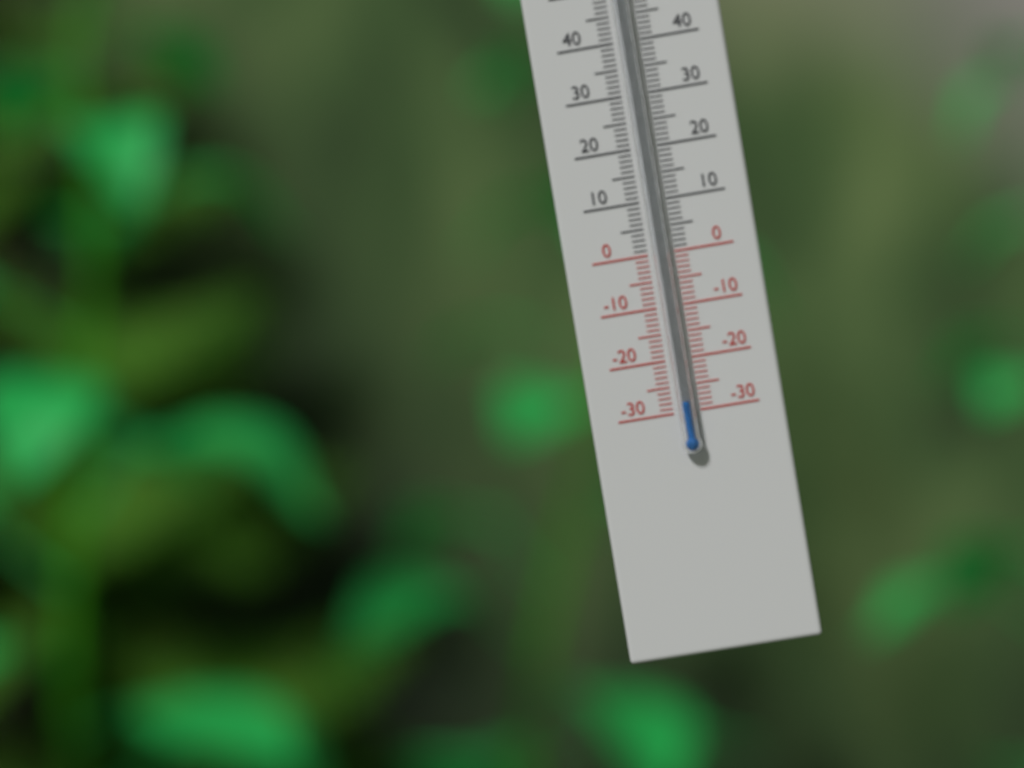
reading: -28 °C
